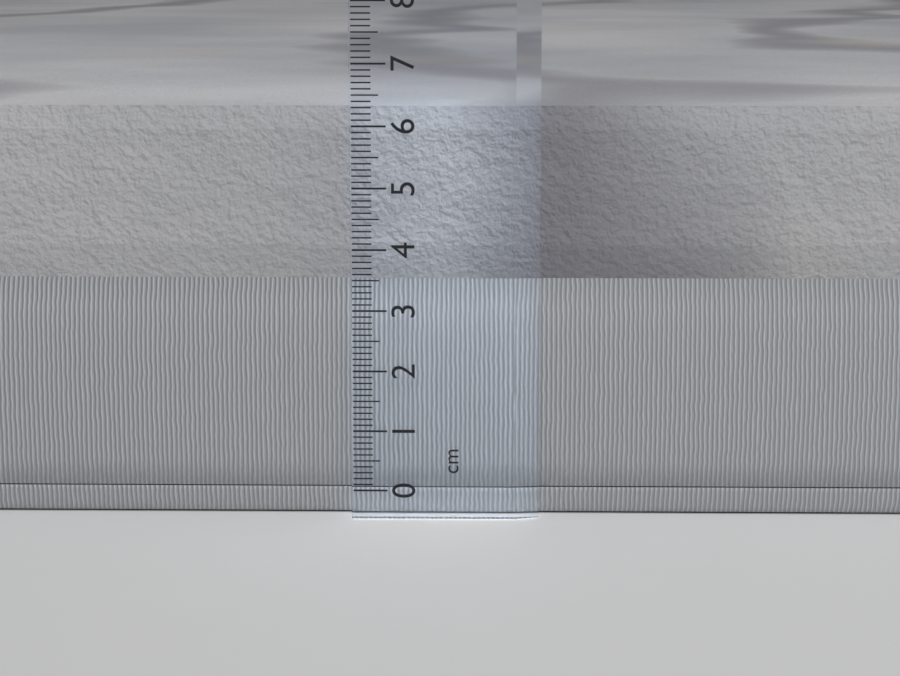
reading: 6.3 cm
